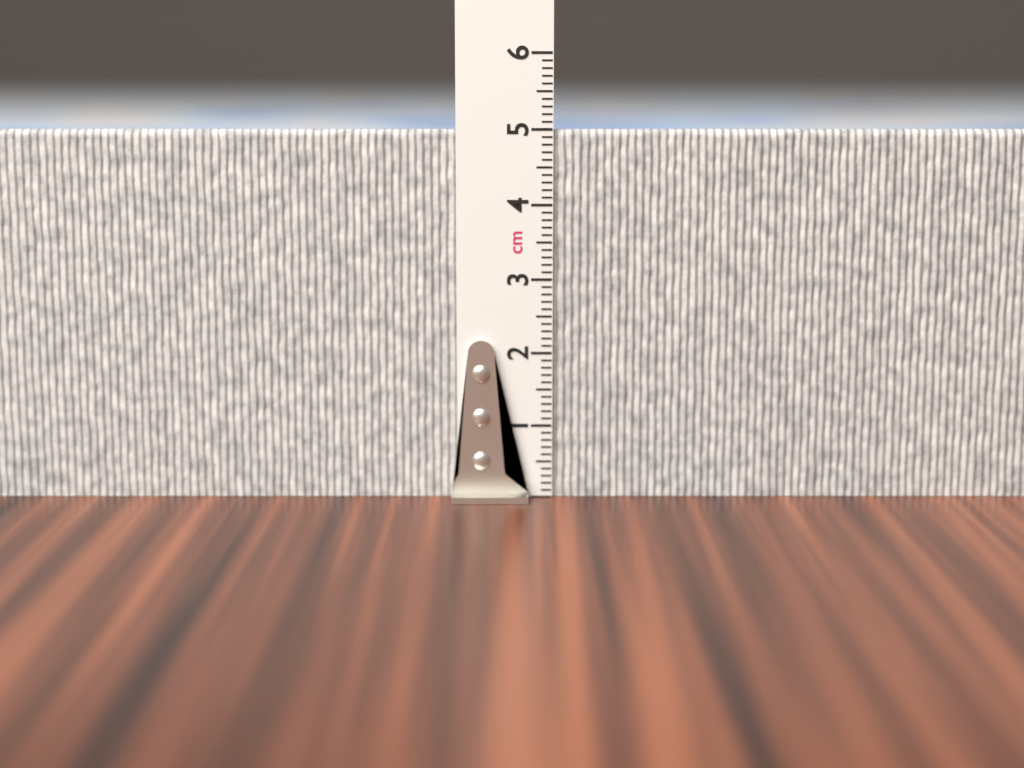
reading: 5.0 cm
